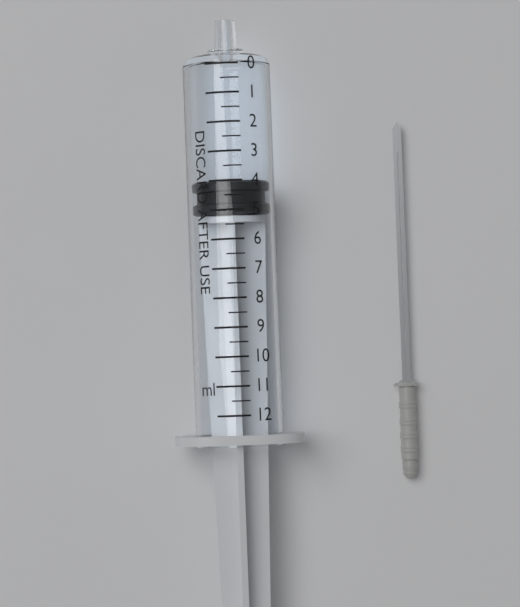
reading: 4.0 ml
